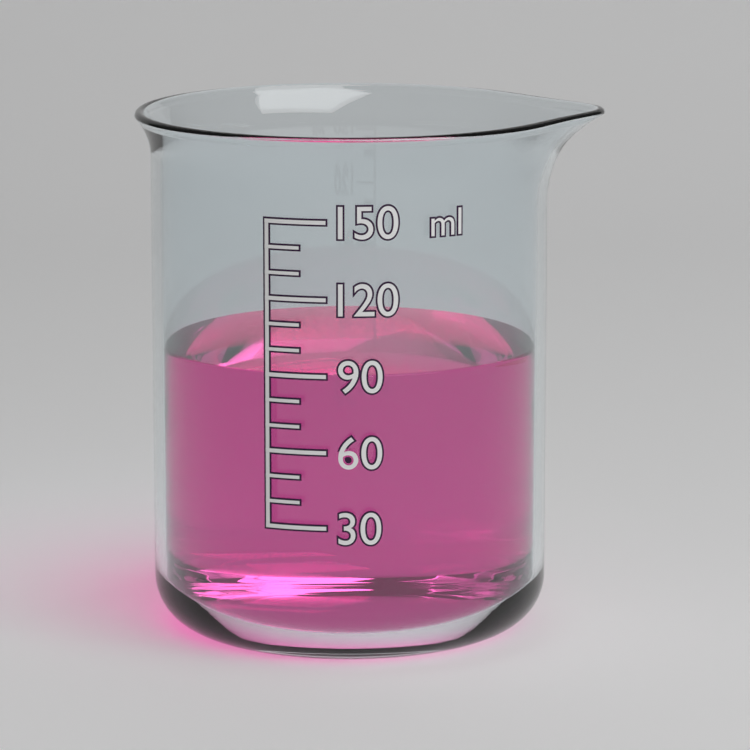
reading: 90 ml
